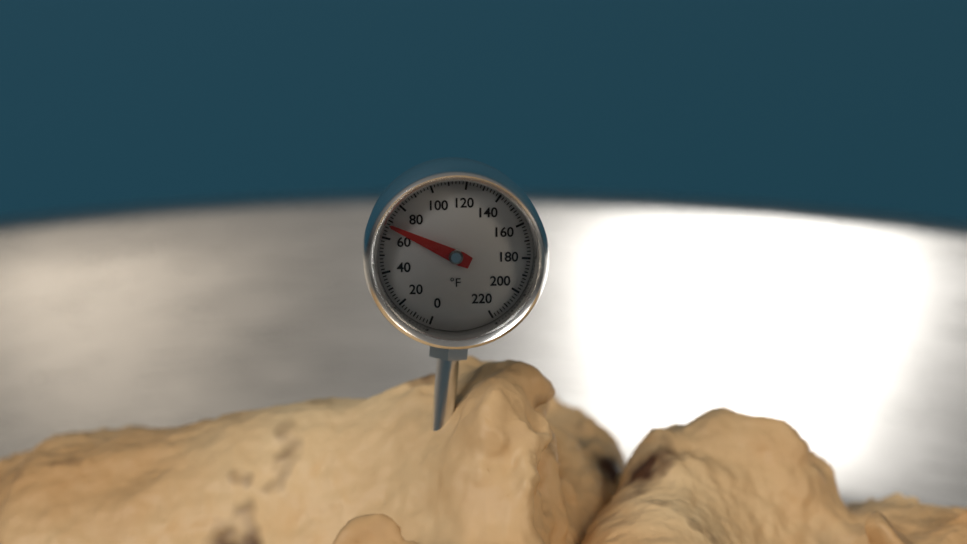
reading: 68 °F
